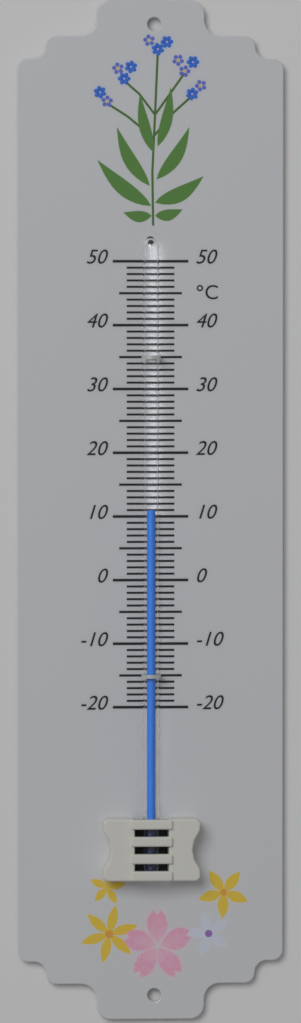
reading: 11 °C
